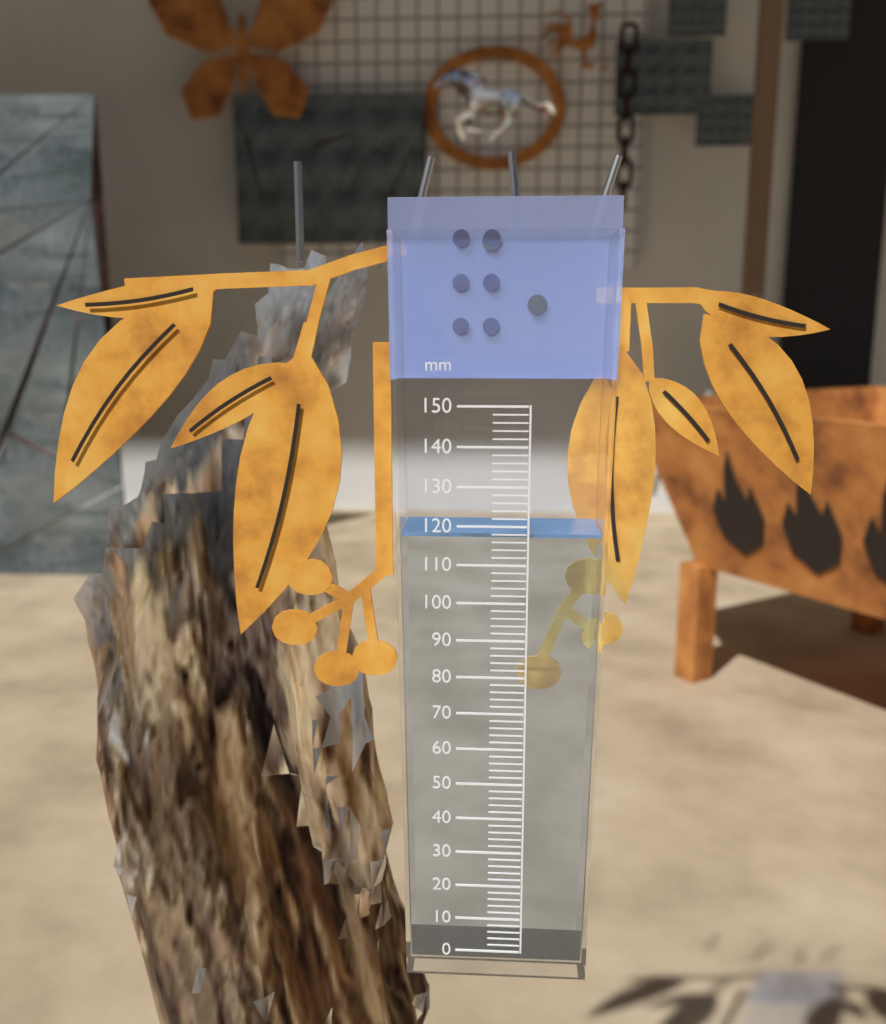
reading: 118 mm
